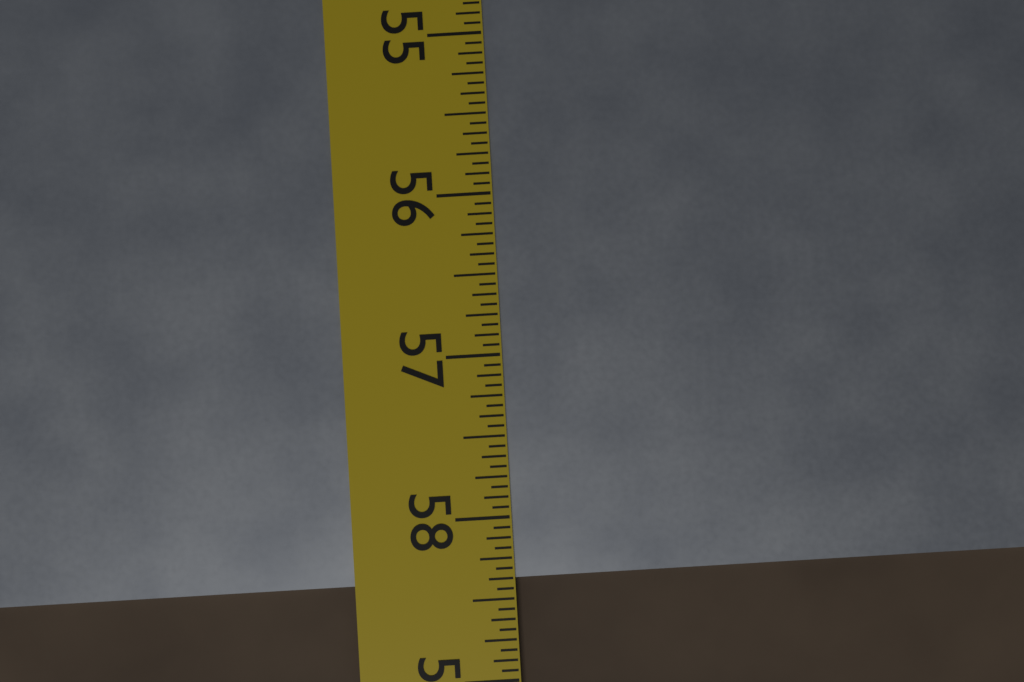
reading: 58.3750 in
